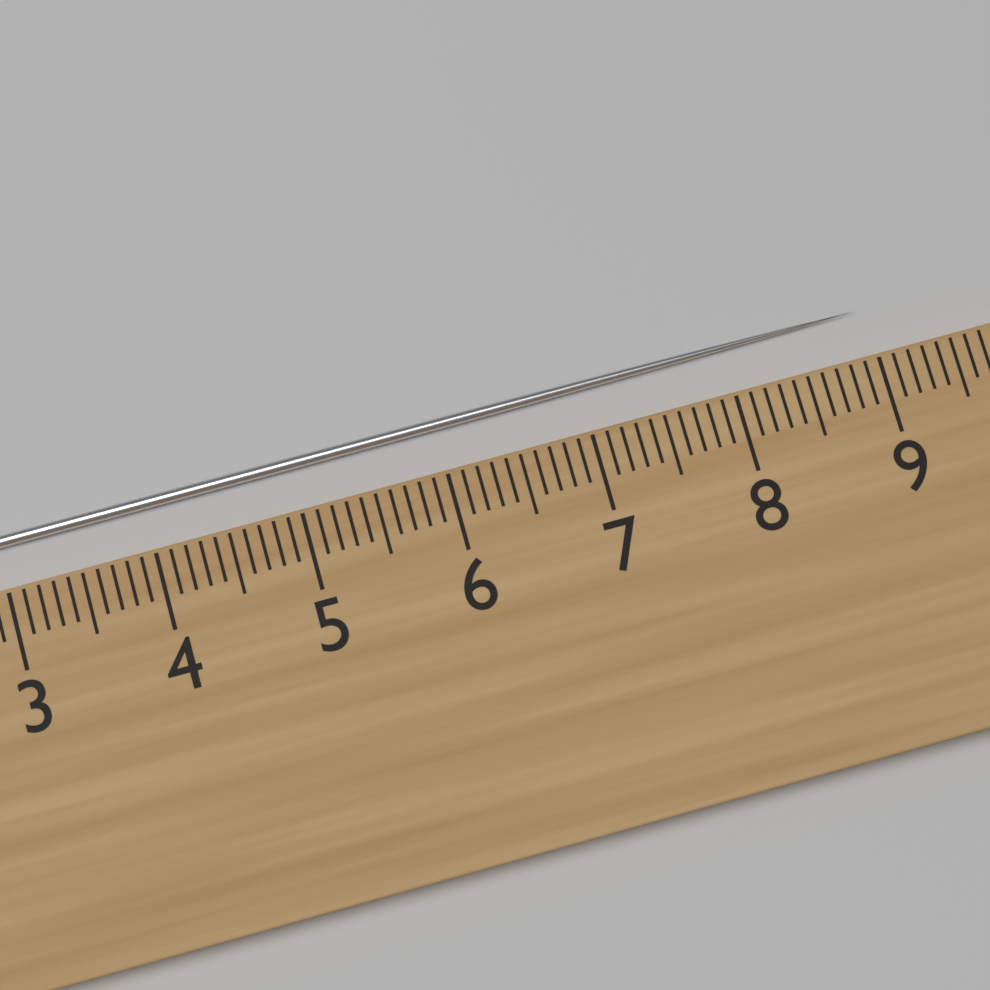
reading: 9.0 cm
